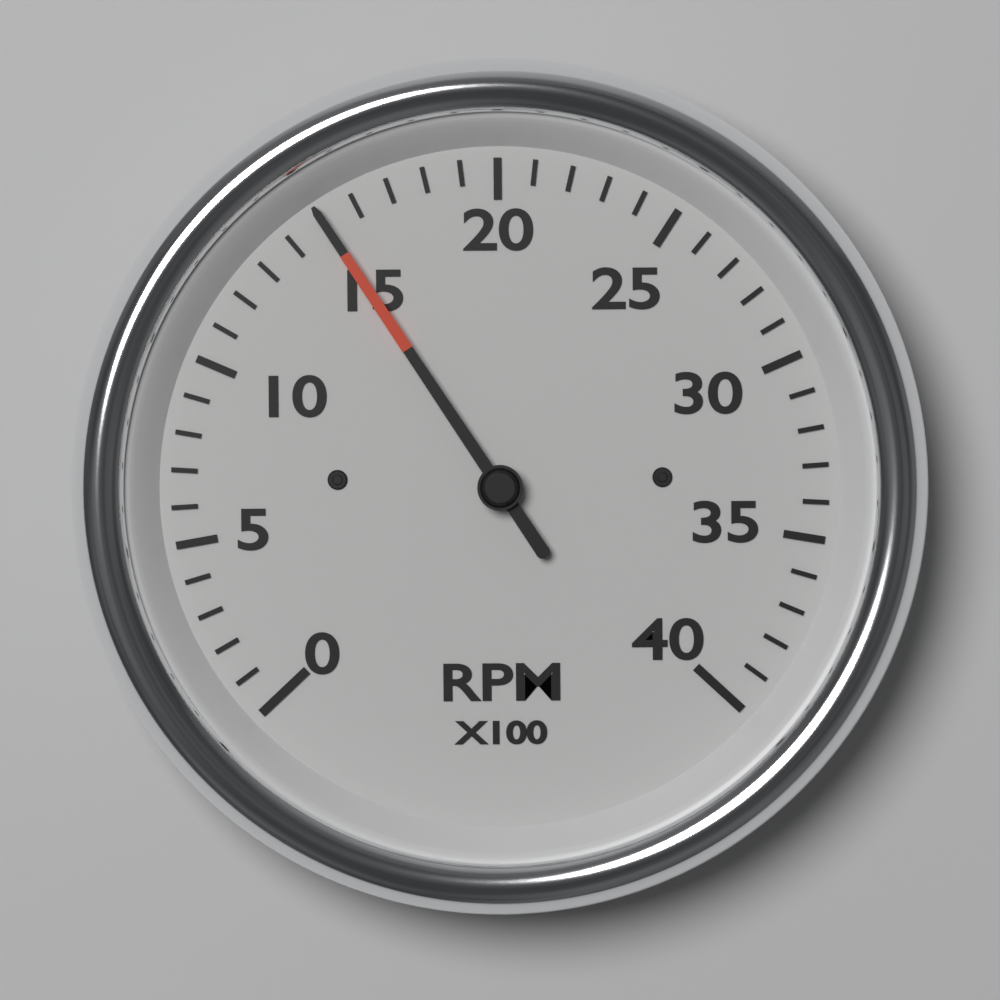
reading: 1500 RPM
